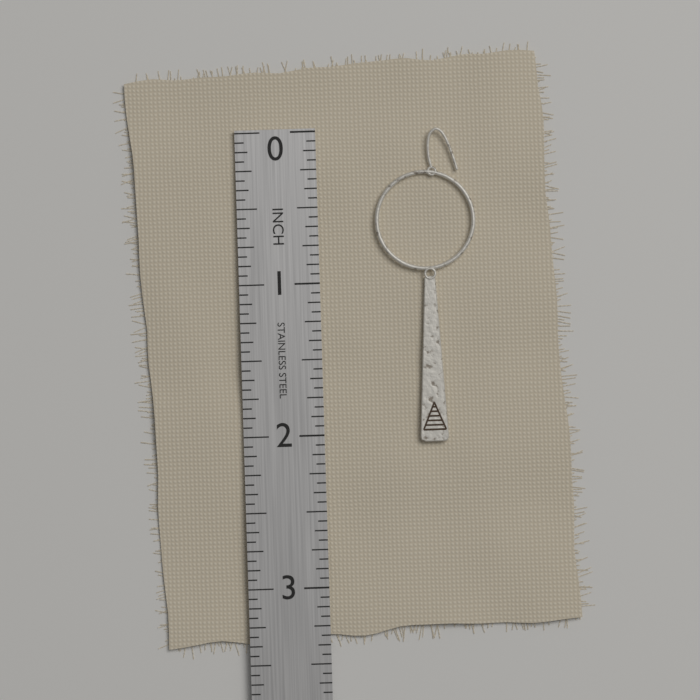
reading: 2.0625 in
